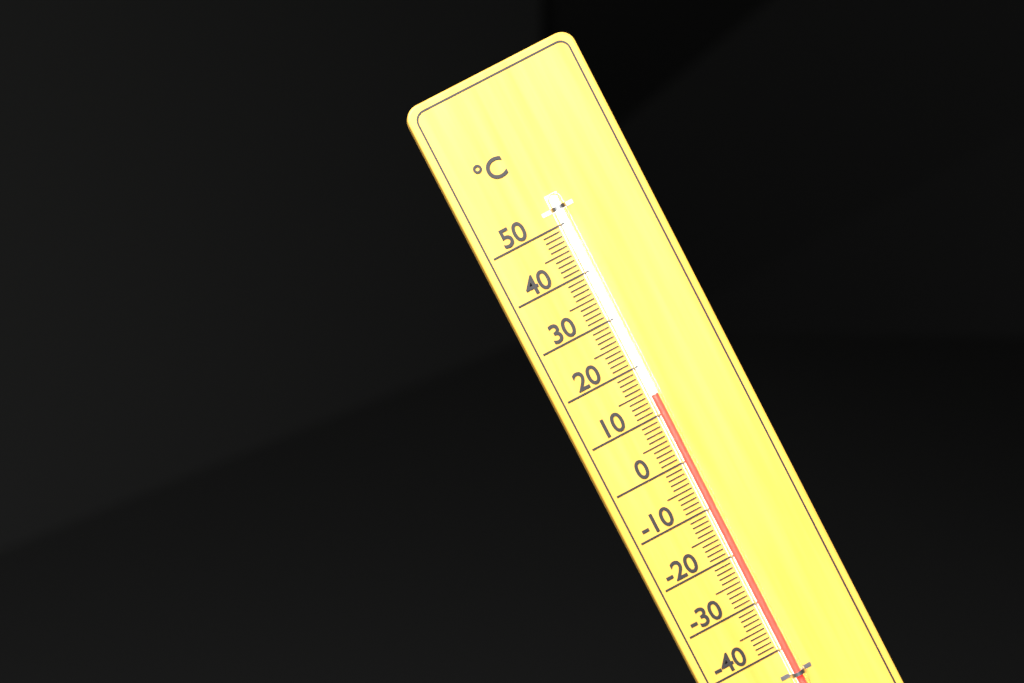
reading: 14 °C
